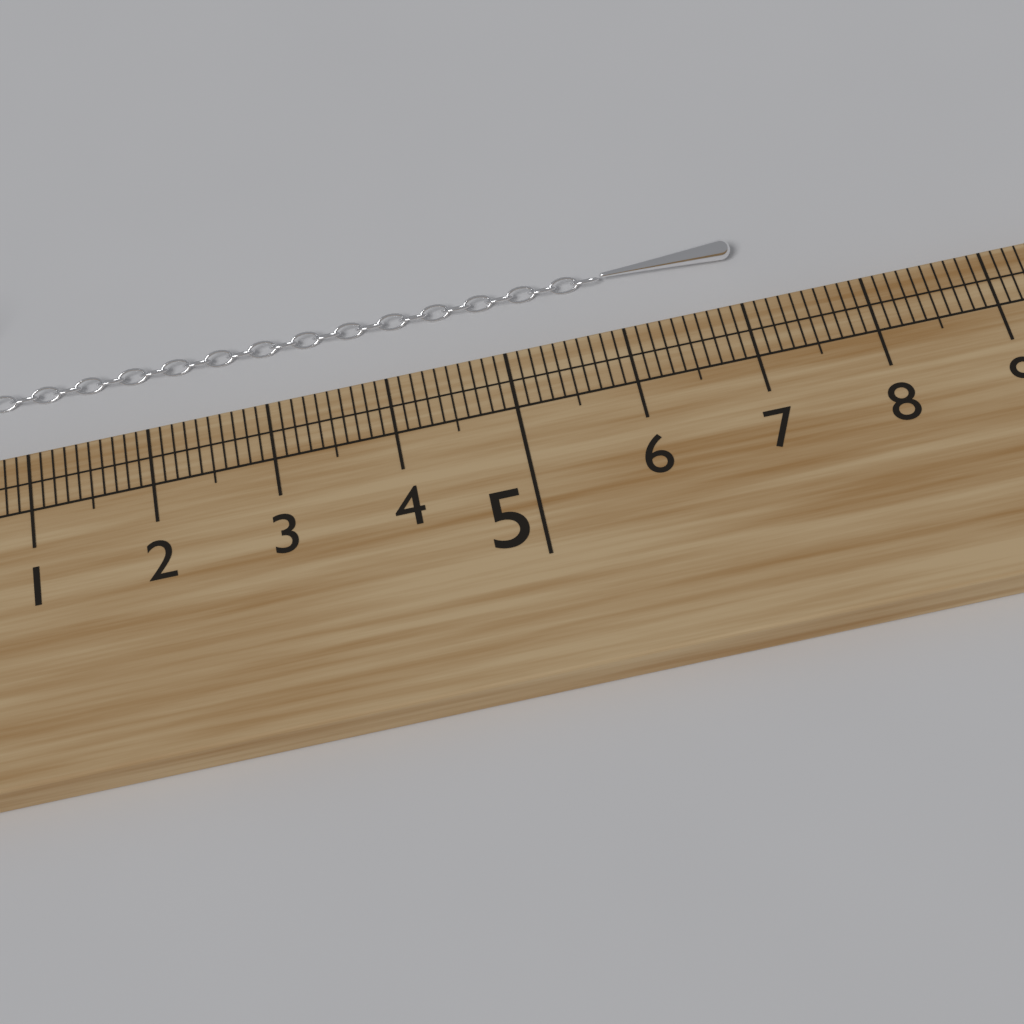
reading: 7.1 cm
